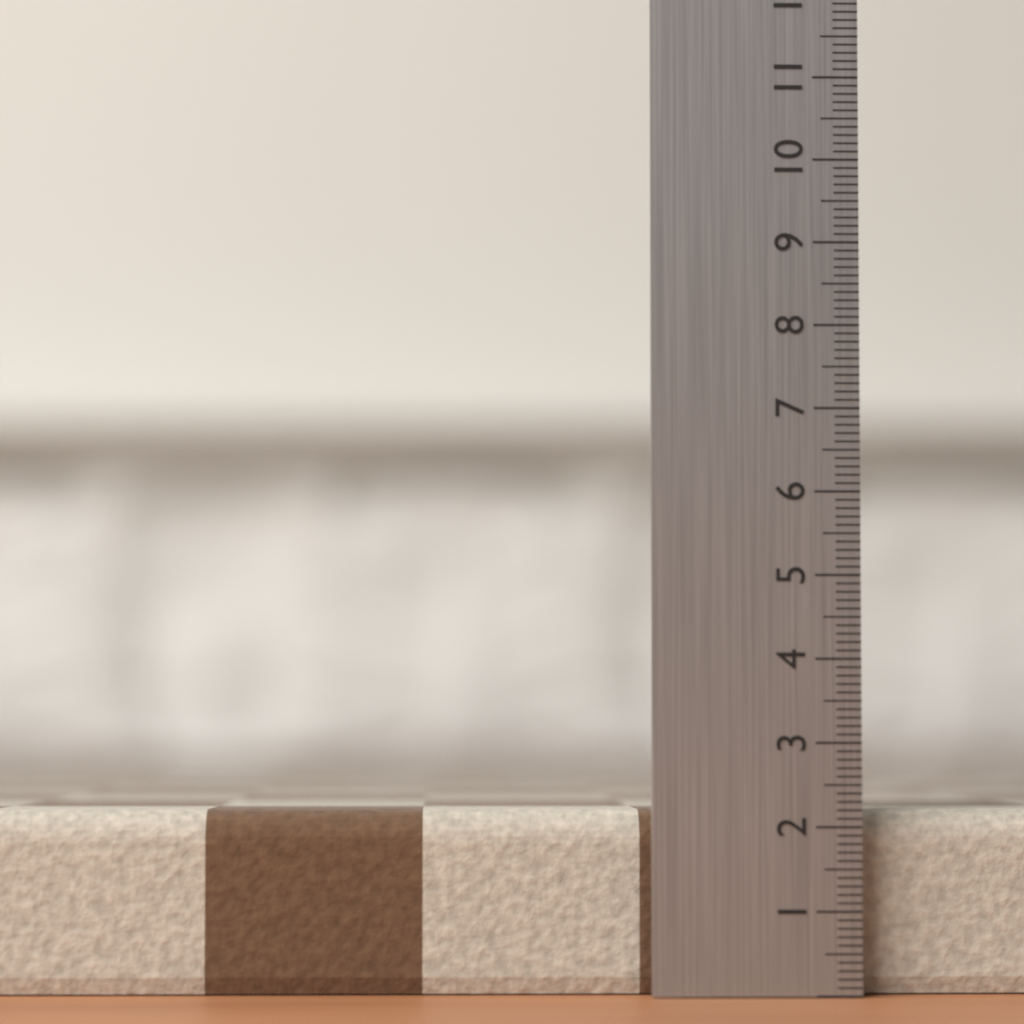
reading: 2.2 (no unit)
